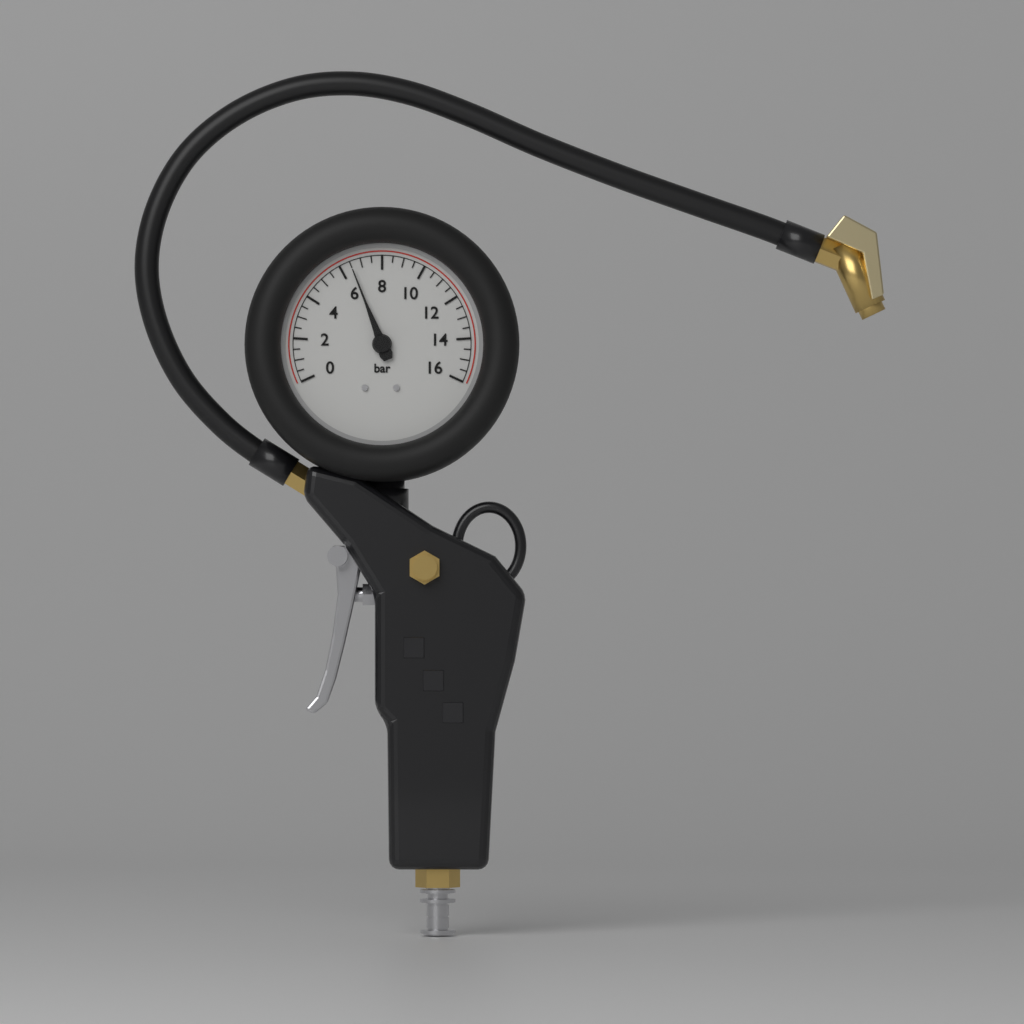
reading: 6.5 bar
